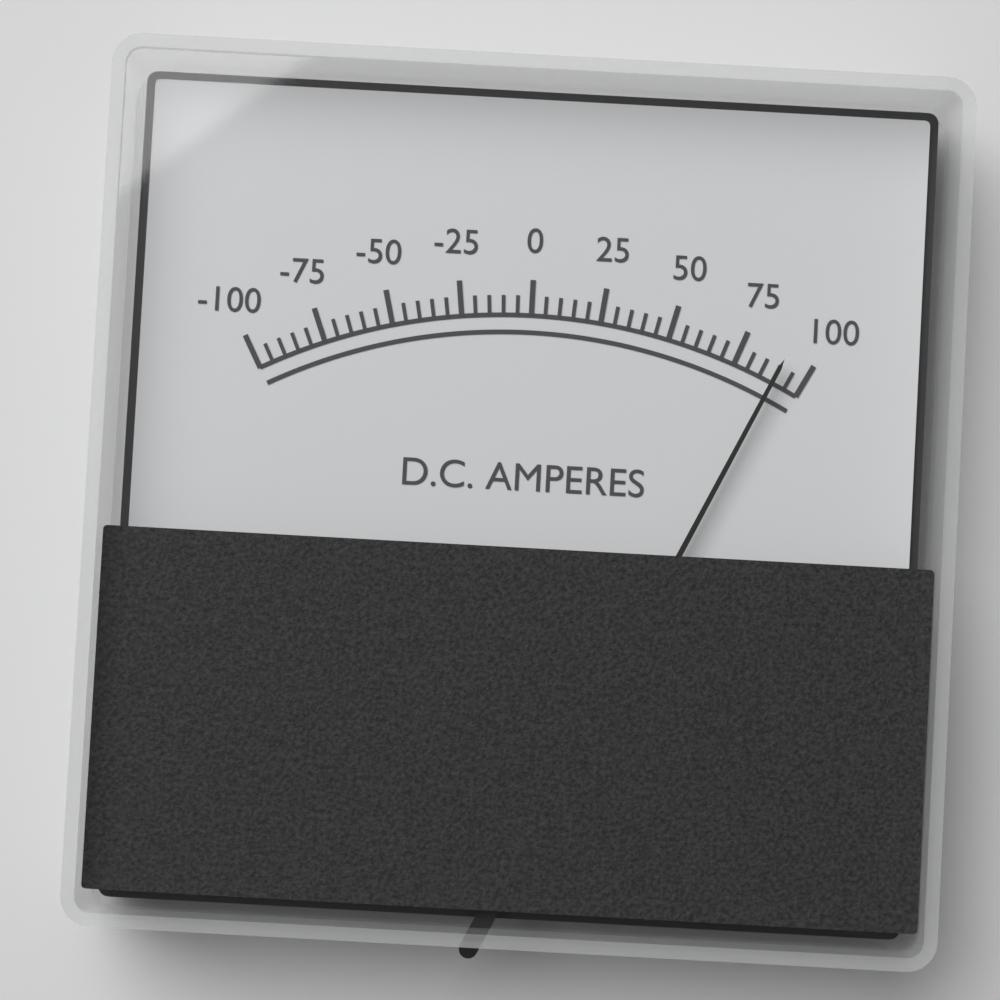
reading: 90 A
